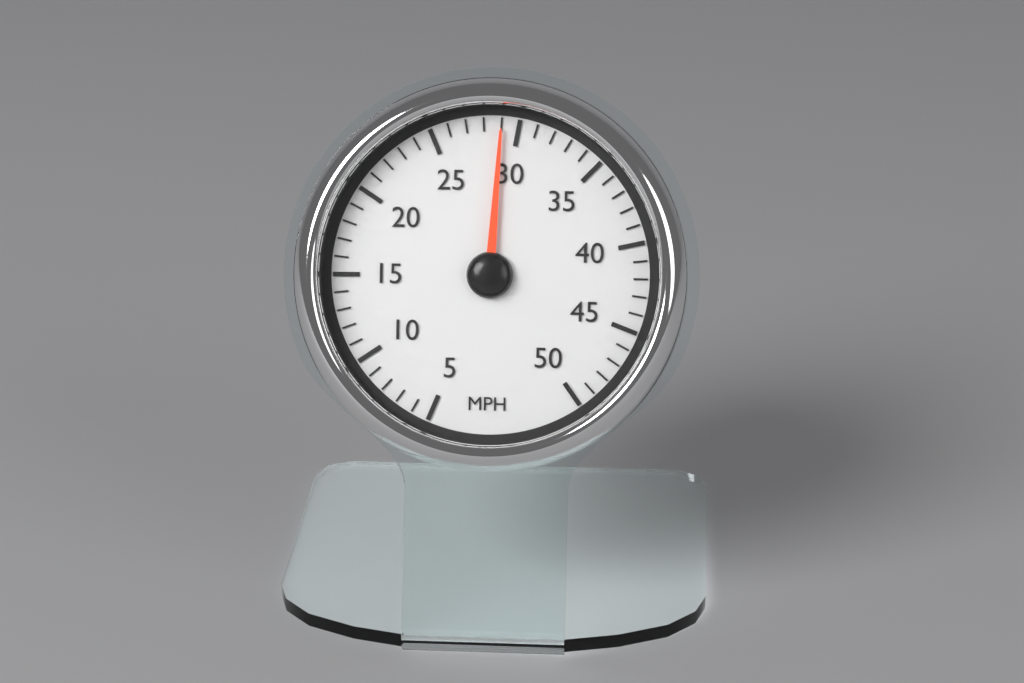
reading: 29 MPH
